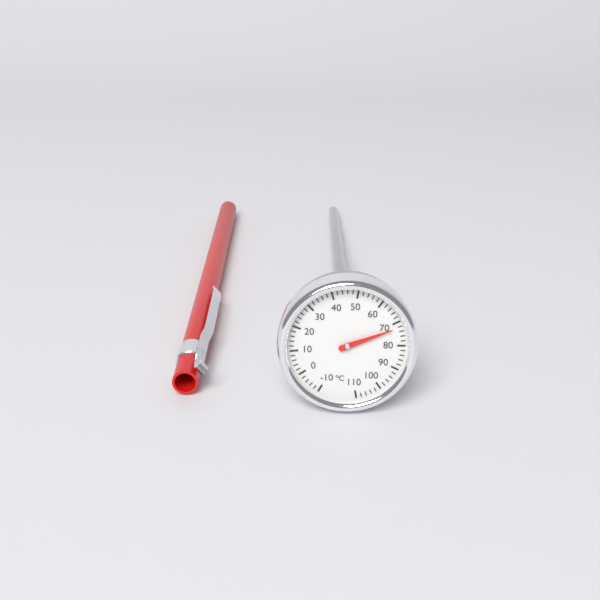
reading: 72 °C
